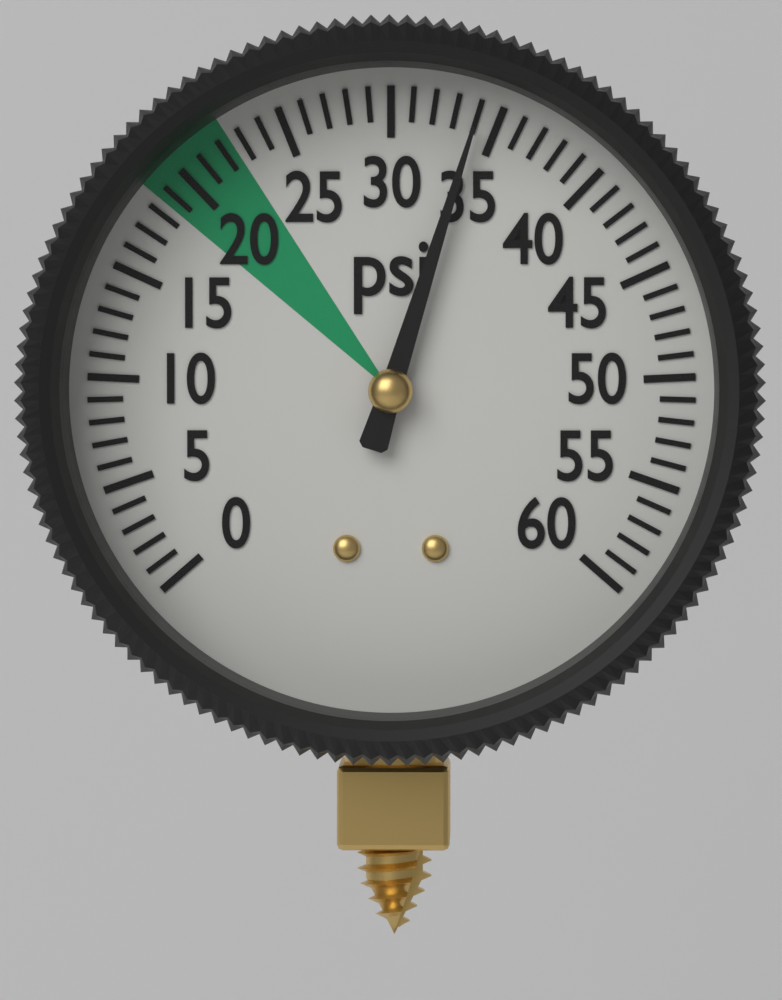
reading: 34 psi
